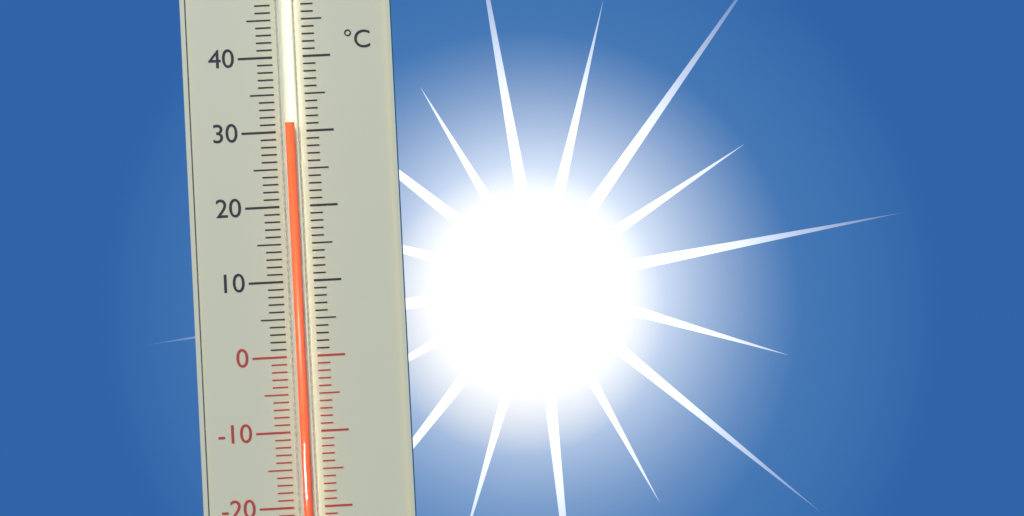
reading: 31 °C
